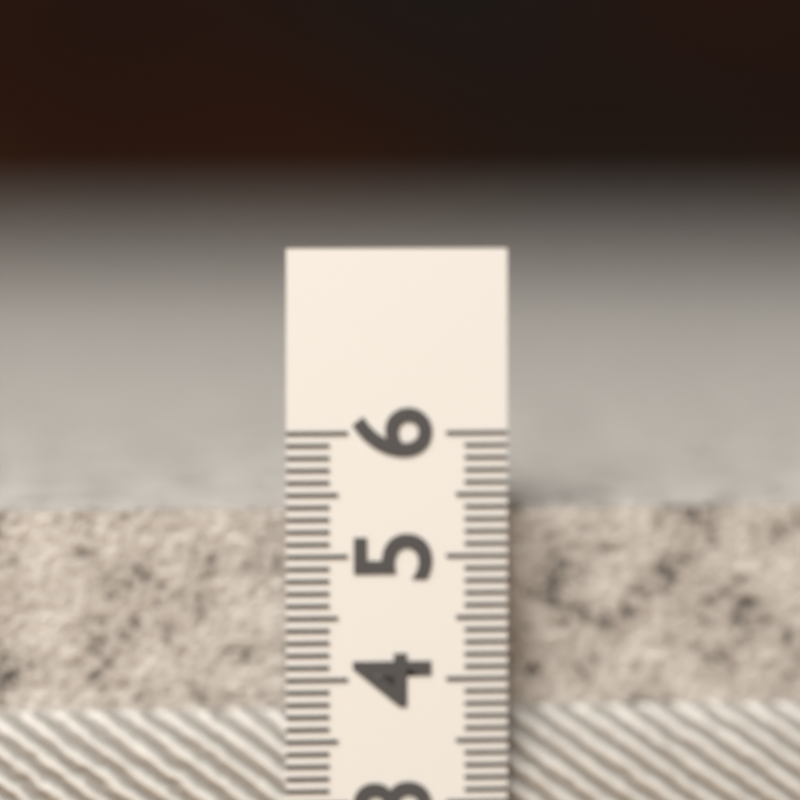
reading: 5.4 (no unit)
